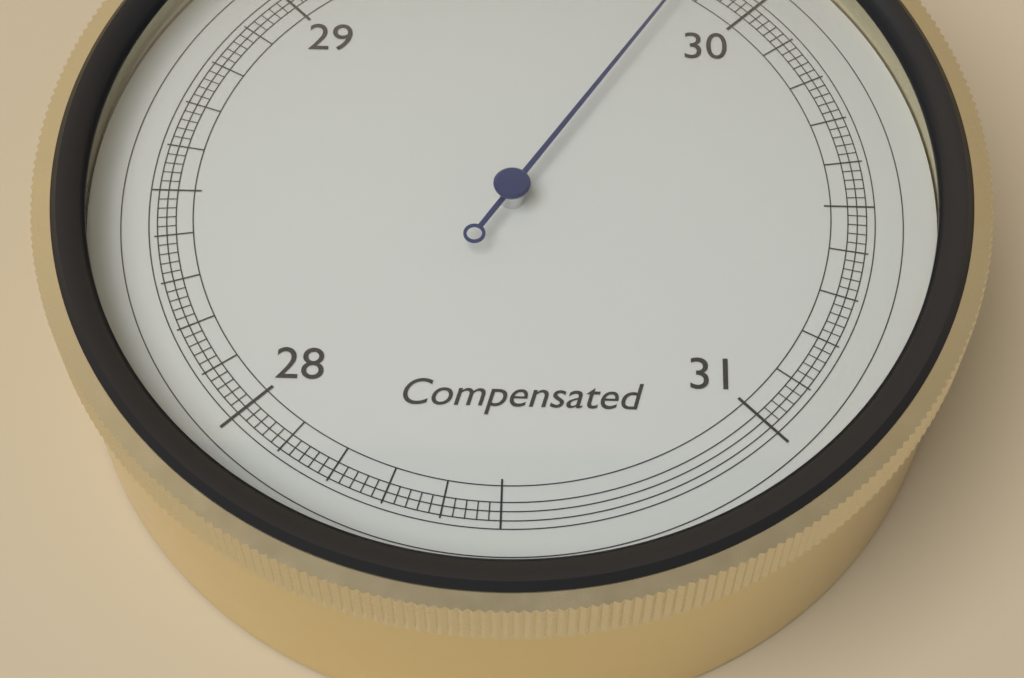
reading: 29.86 inHg
